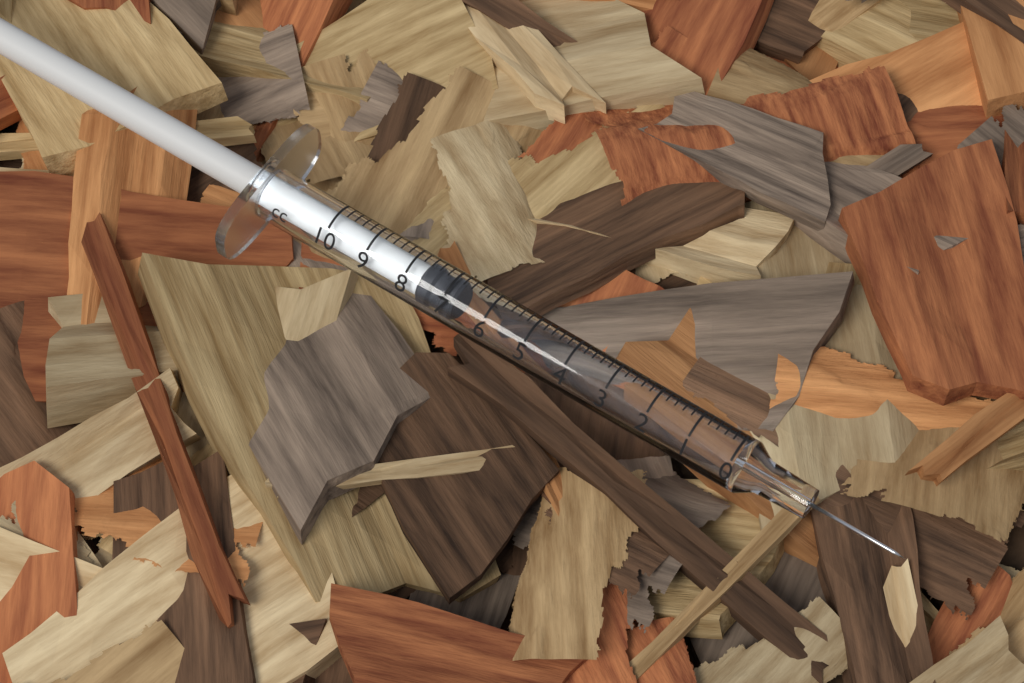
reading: 6.8 cc
